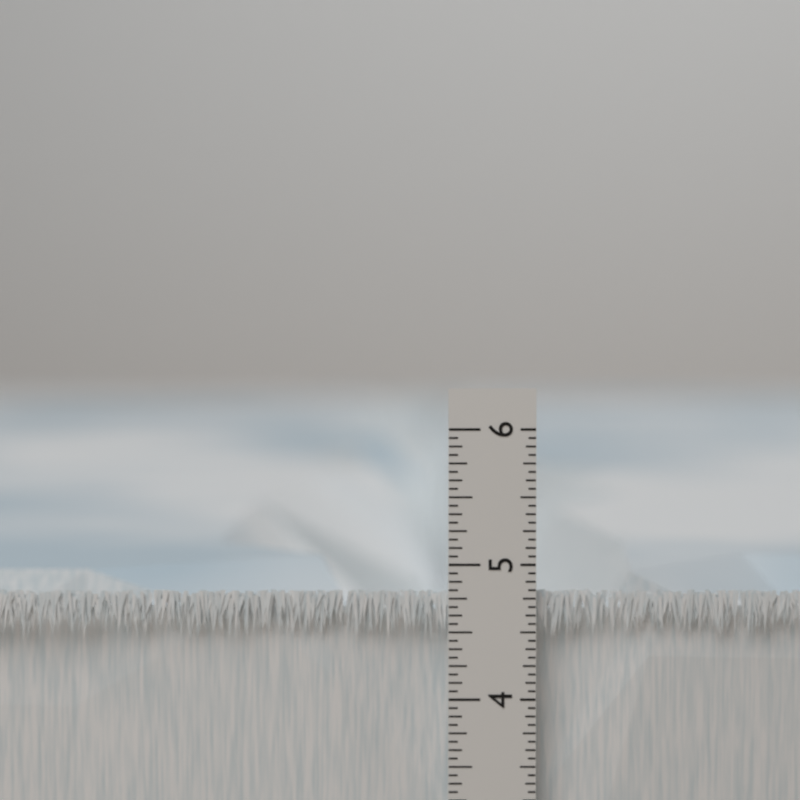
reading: 4.8125 in
